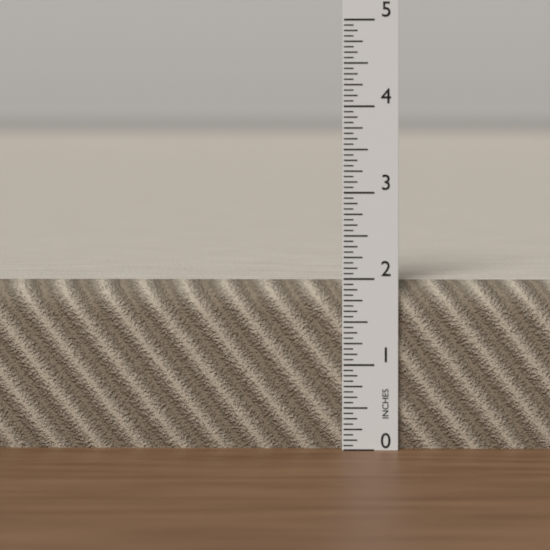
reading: 1.9375 in
